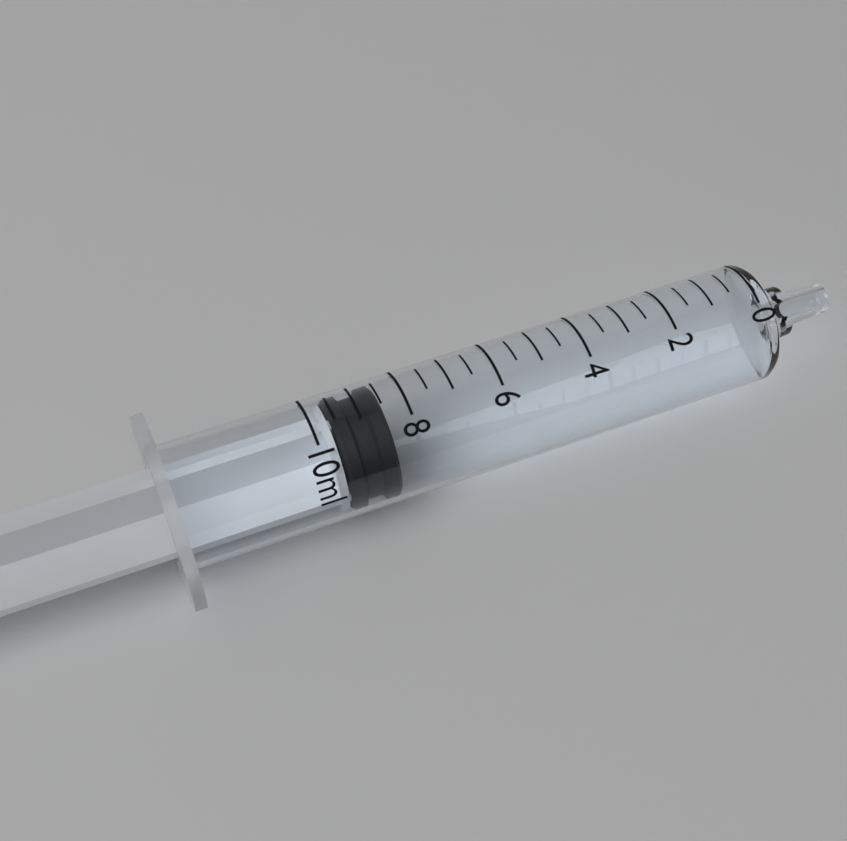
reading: 8.5 ml
